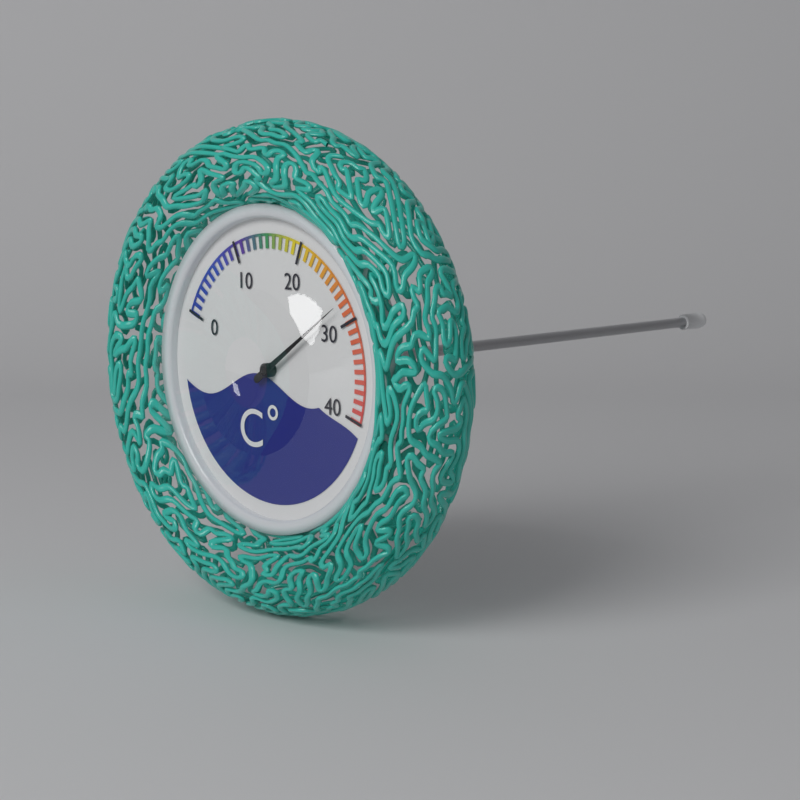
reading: 28 °C
